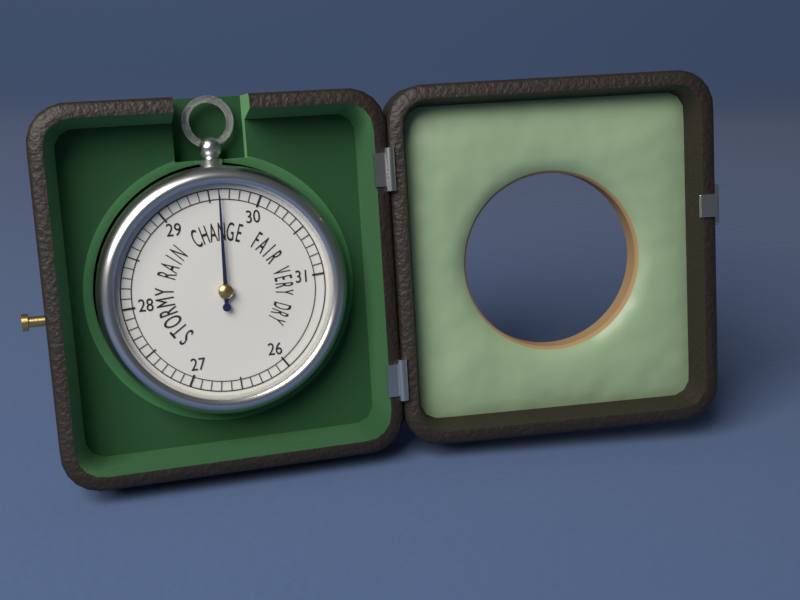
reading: 29.6 (no unit)
